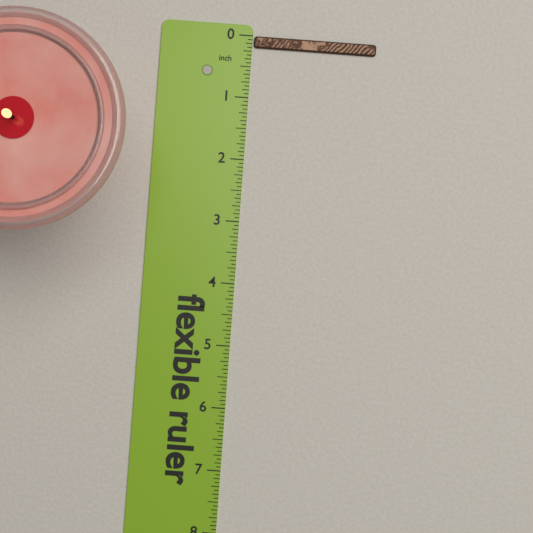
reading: 0.1875 in
